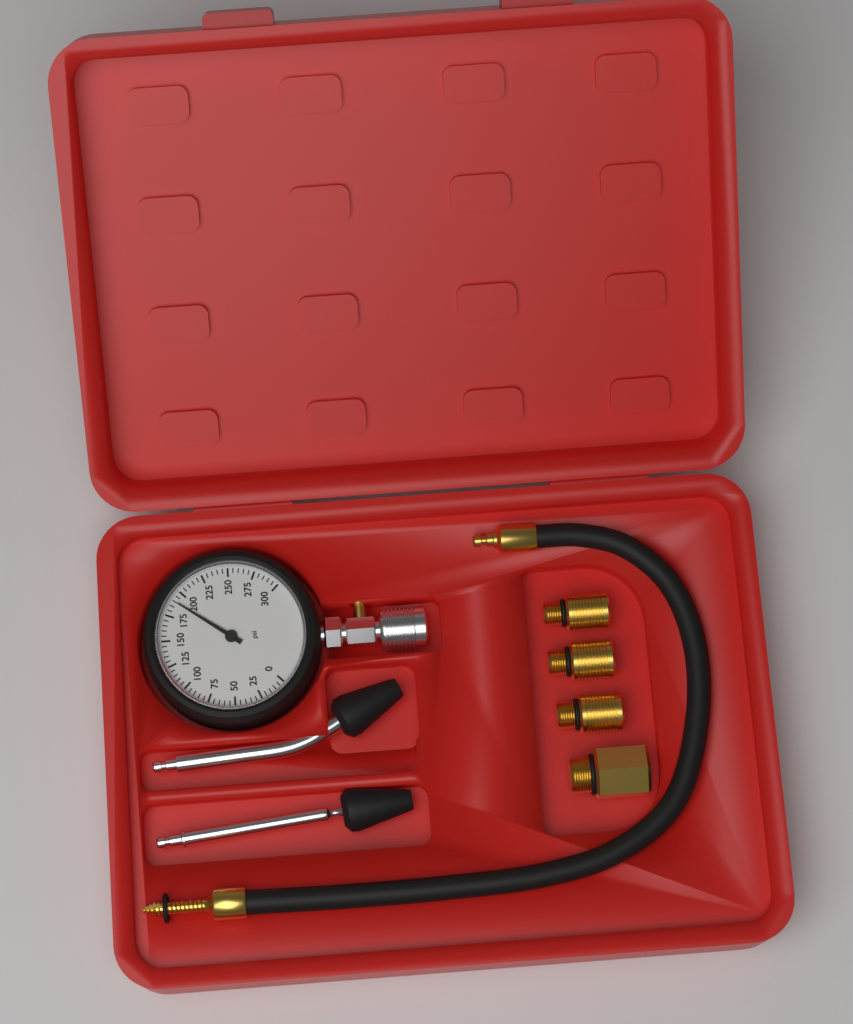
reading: 190 psi
